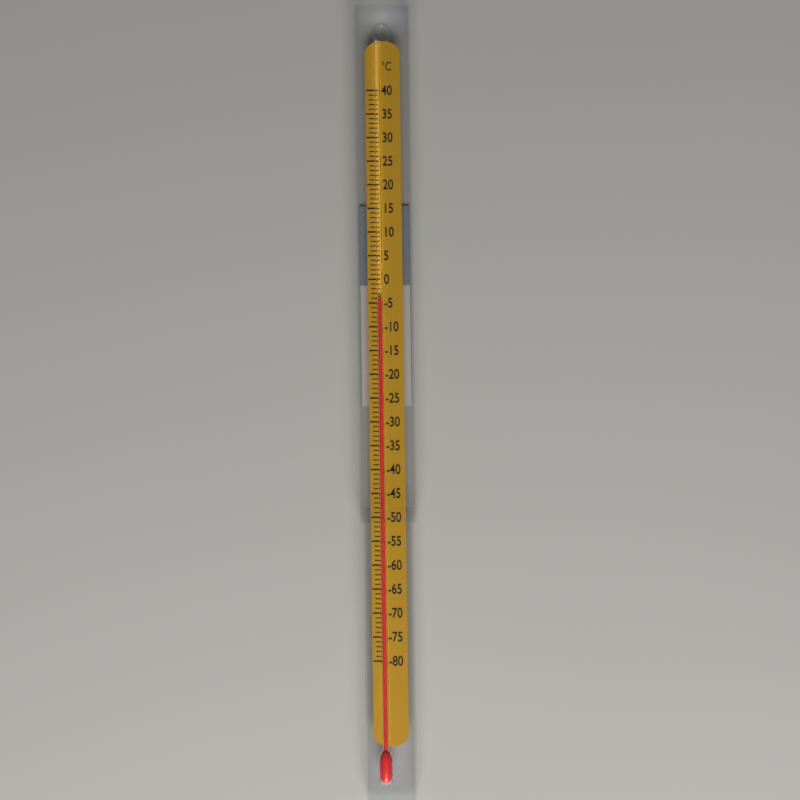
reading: -4 °C
